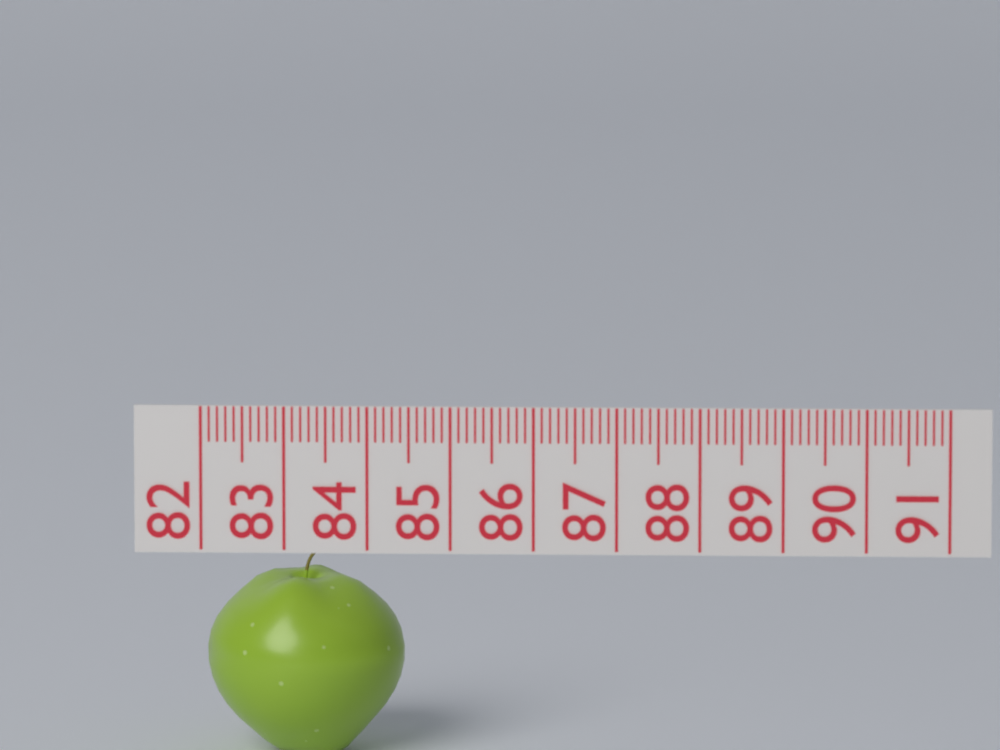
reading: 84.4 (no unit)
